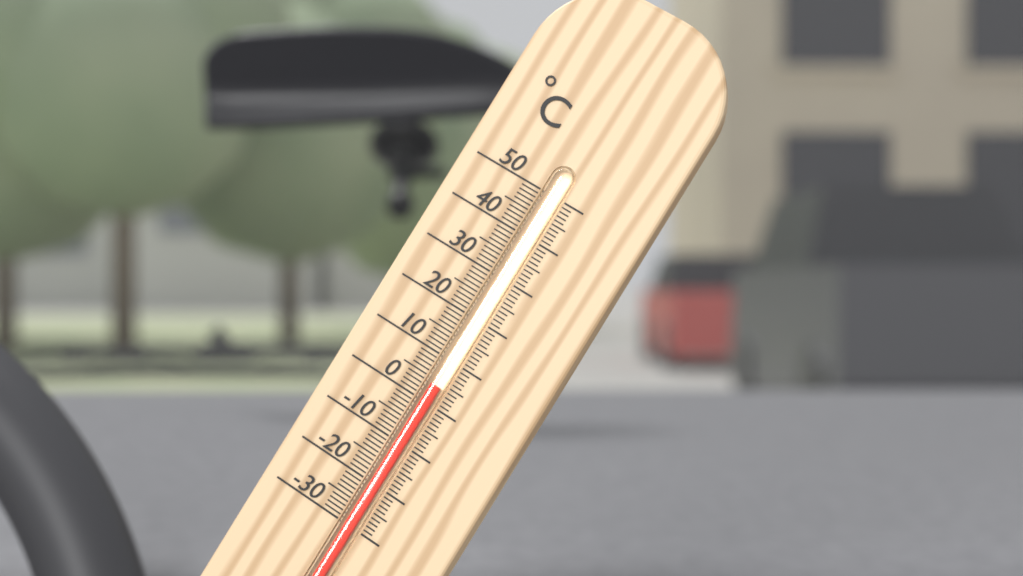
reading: 4 °C
